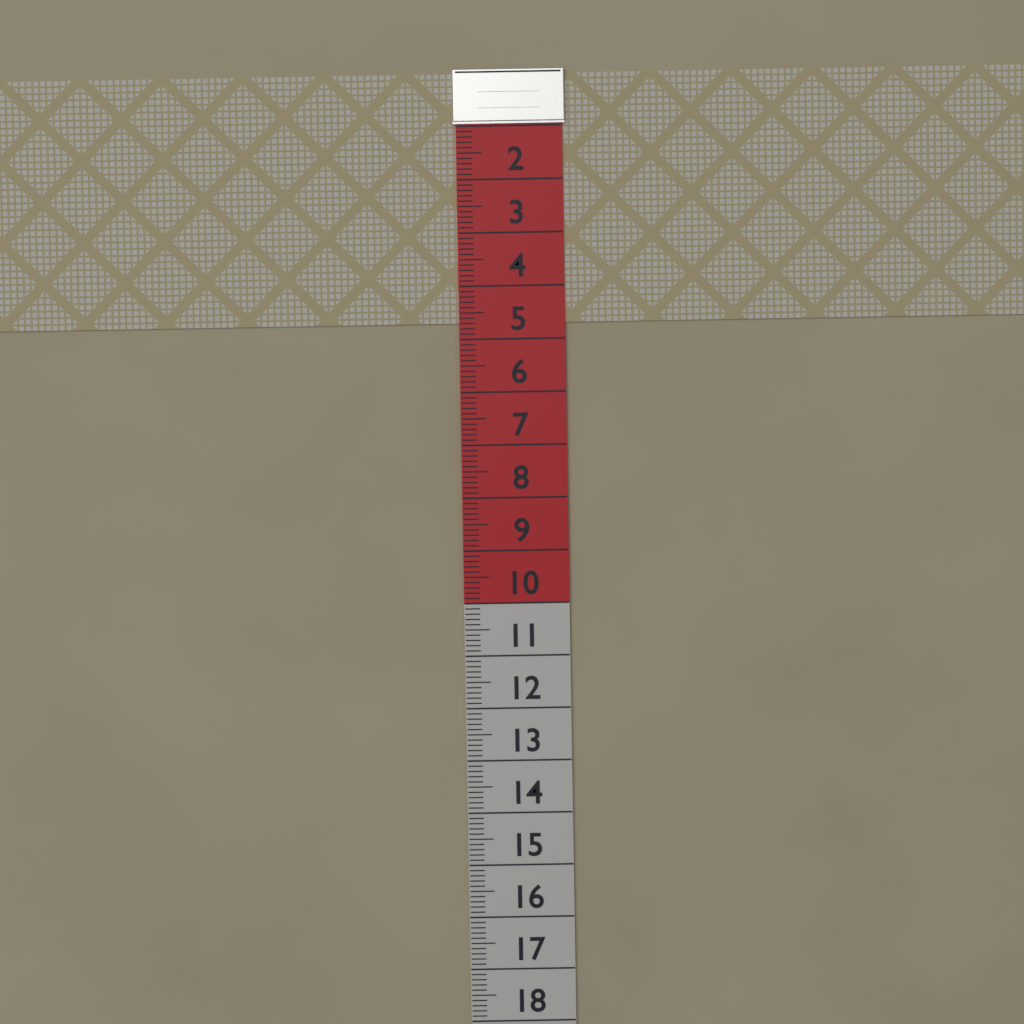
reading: 4.7 (no unit)
